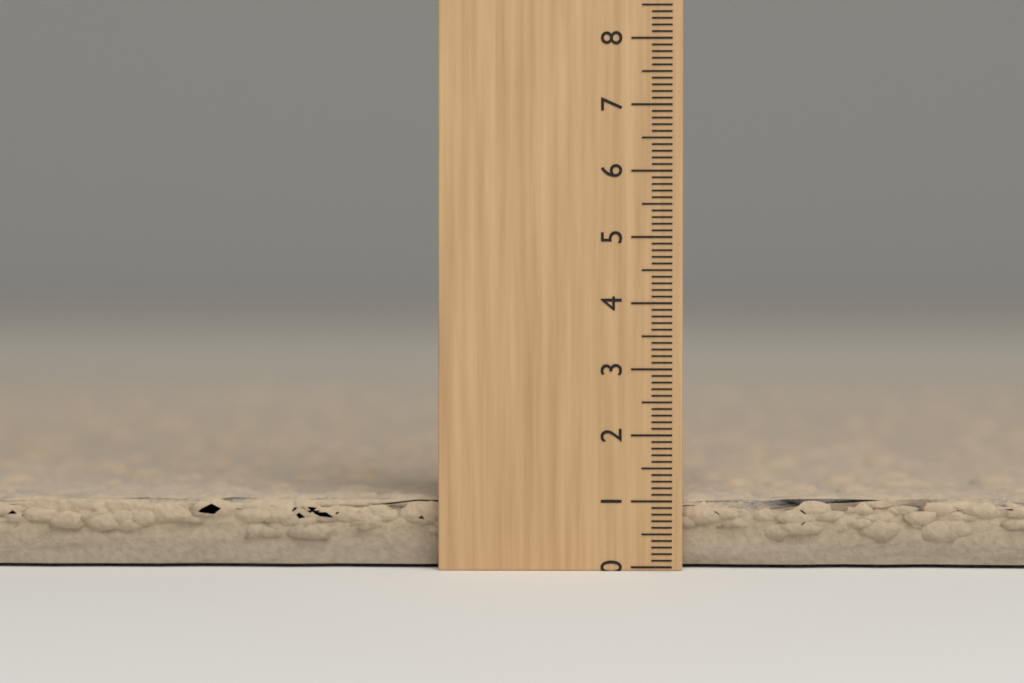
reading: 1.1 (no unit)
